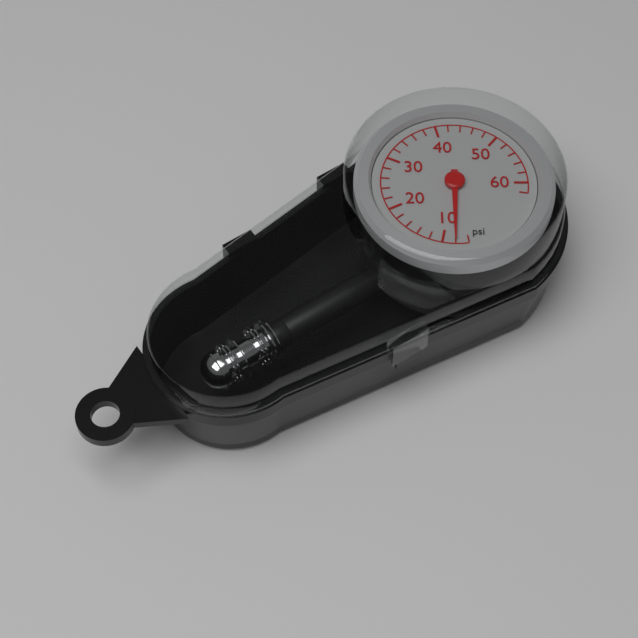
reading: 8 psi
